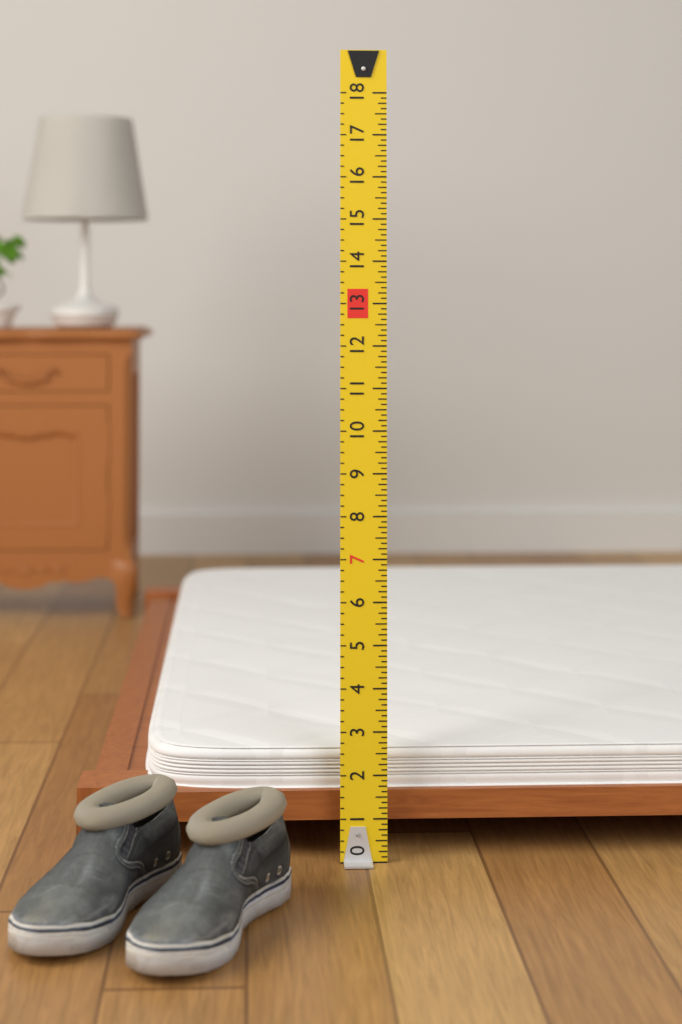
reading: 2.500 (no unit)
